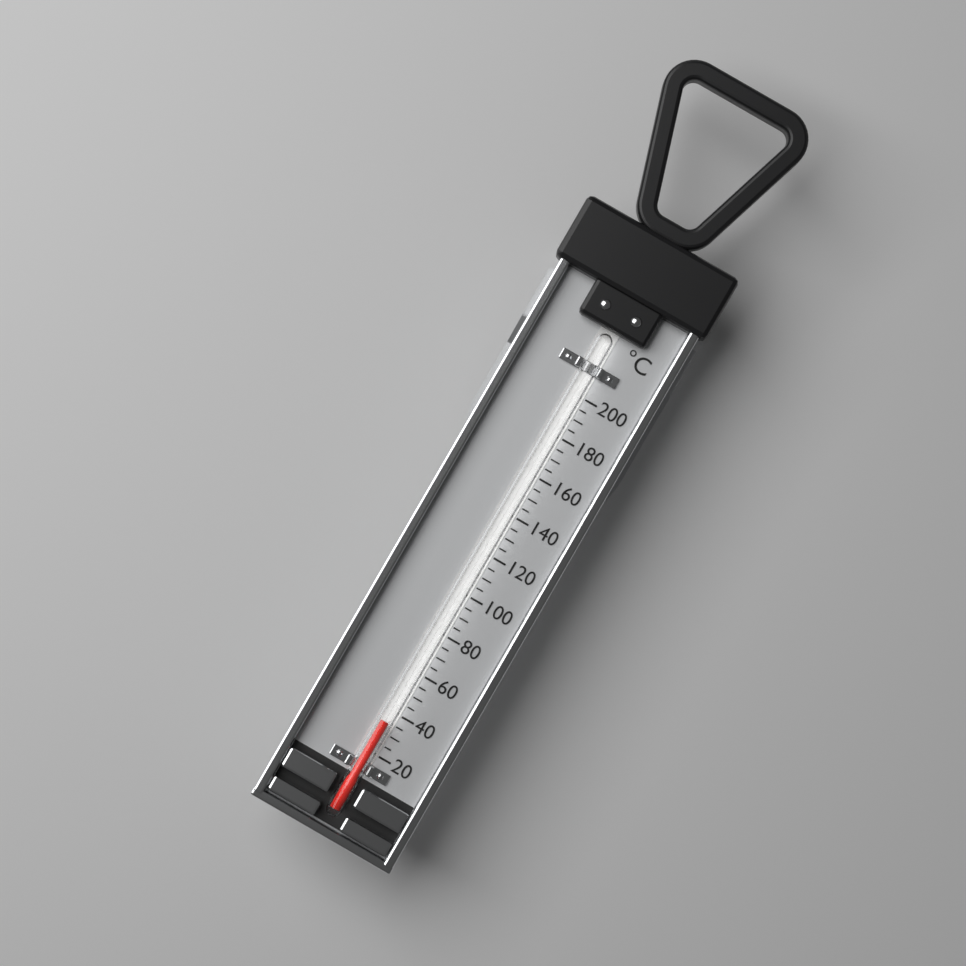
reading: 35 °C
